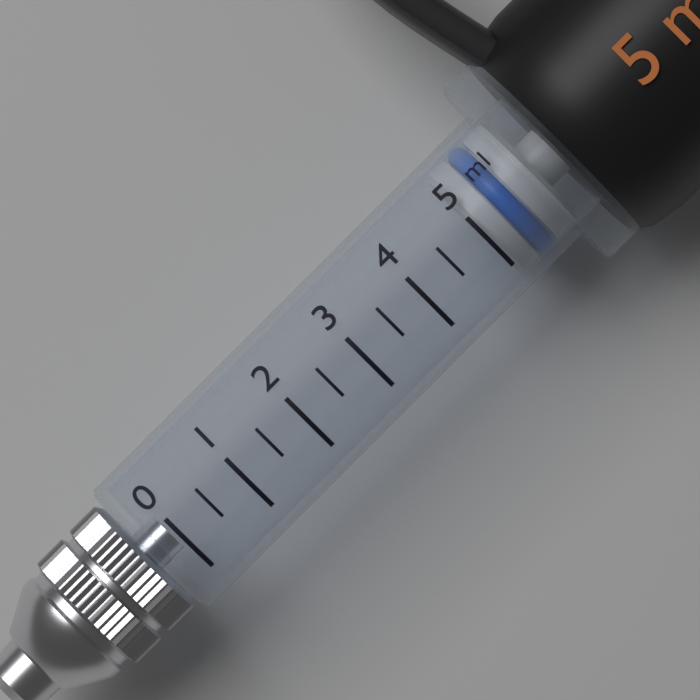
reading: 5.0 ml
